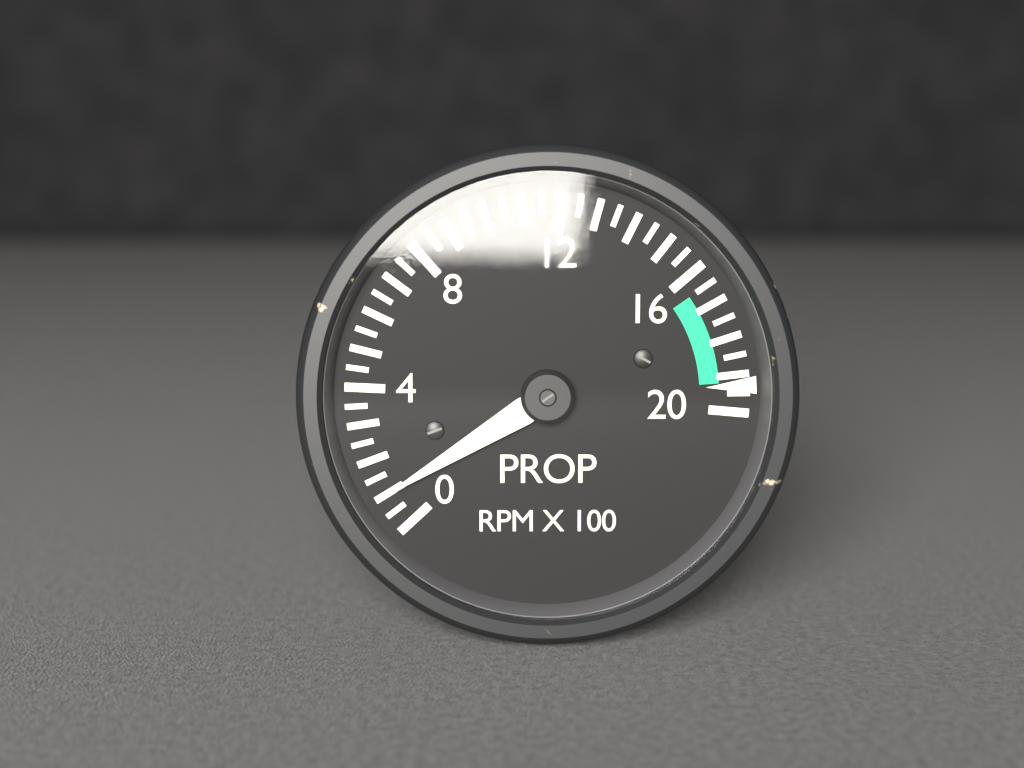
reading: 1.0 RPM X 100
